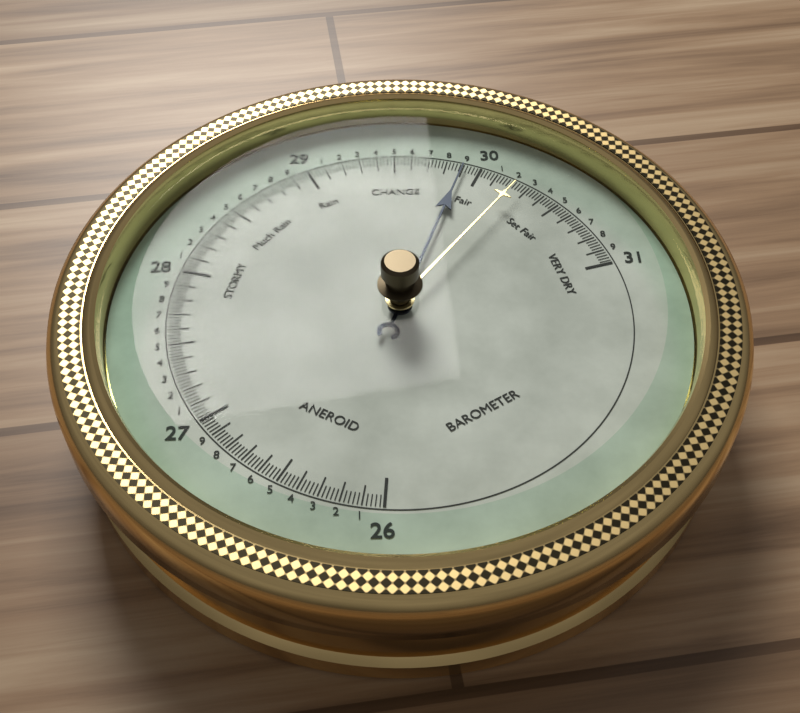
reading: 29.90 (no unit)
